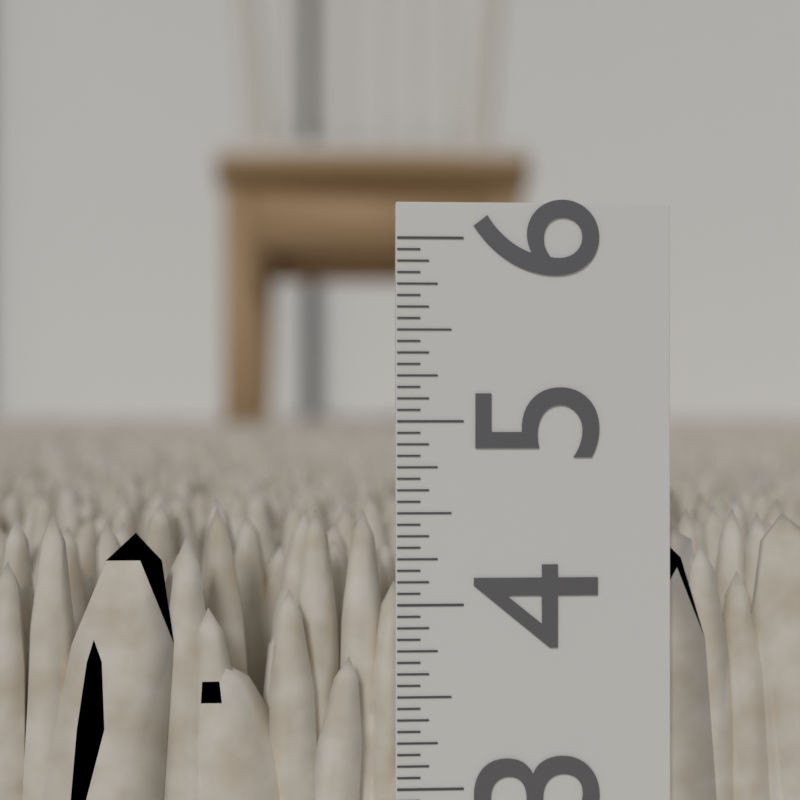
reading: 4.5000 in
